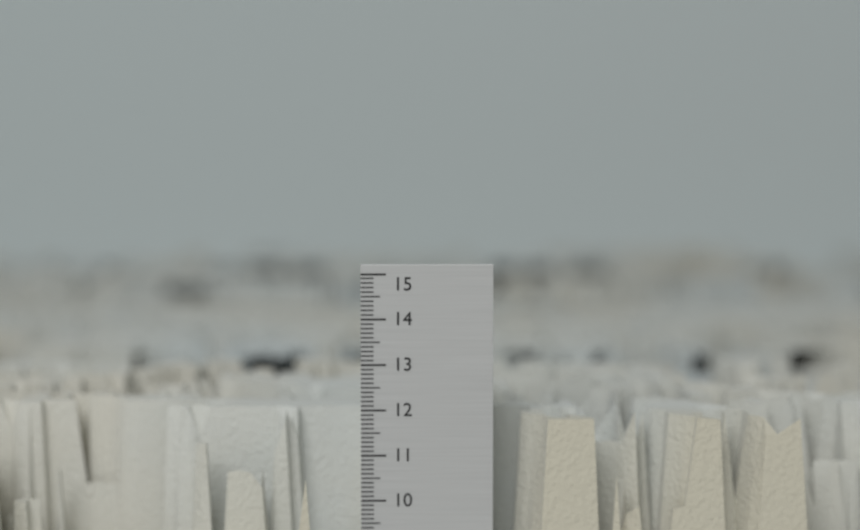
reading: 11.8 (no unit)
